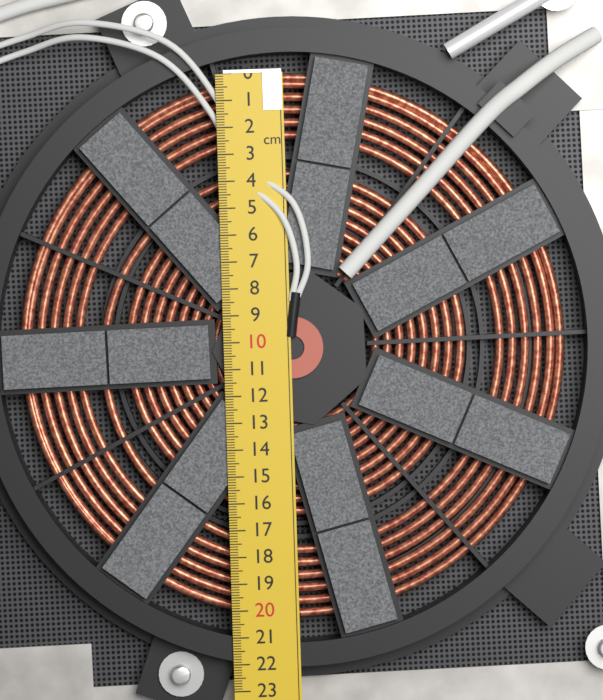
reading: 20.4 cm
